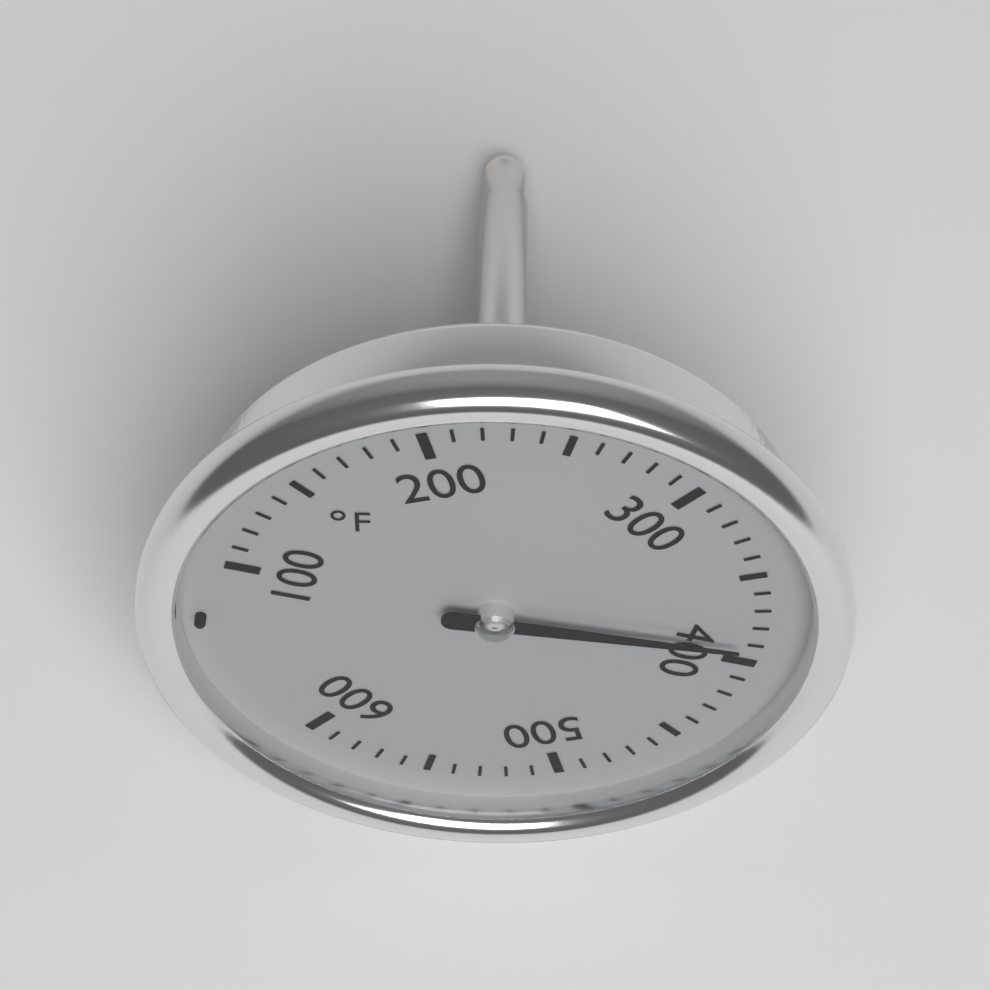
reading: 390 °F
